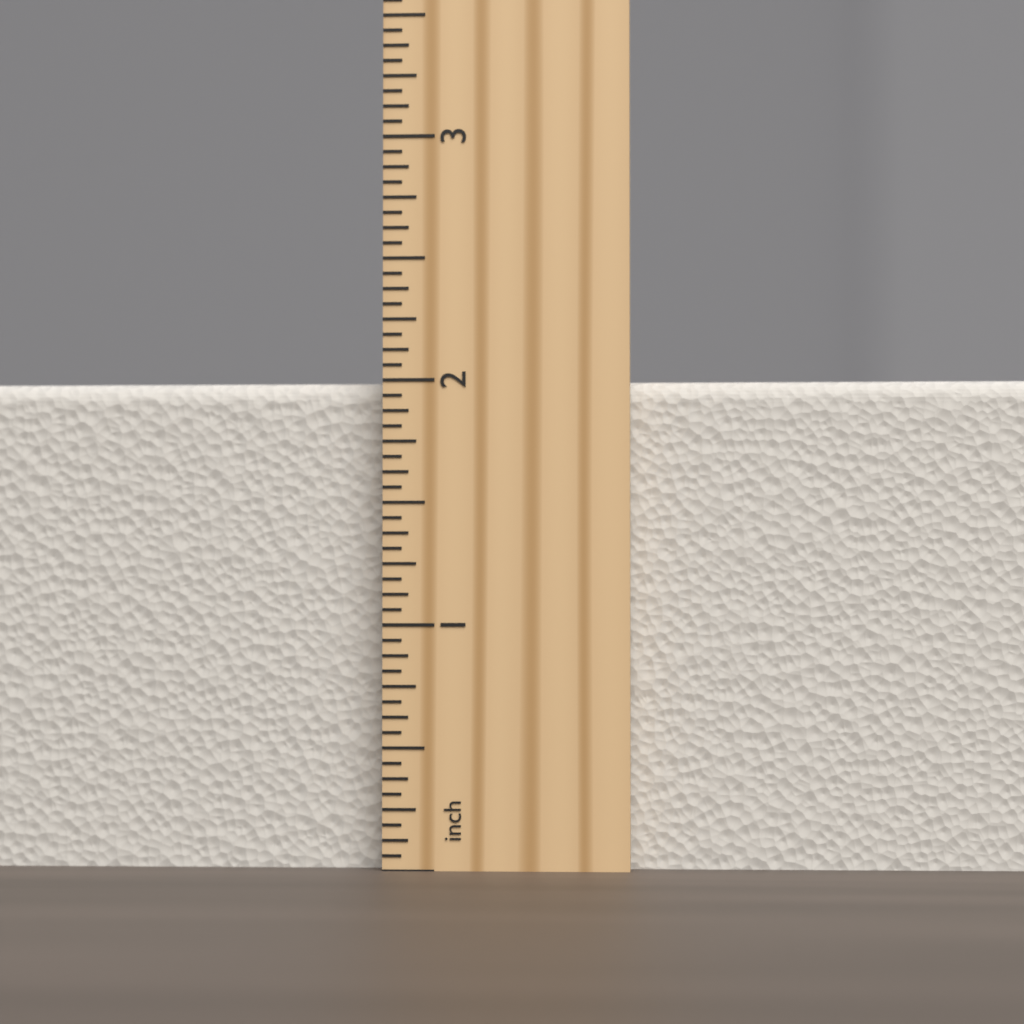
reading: 2.0000 inch
